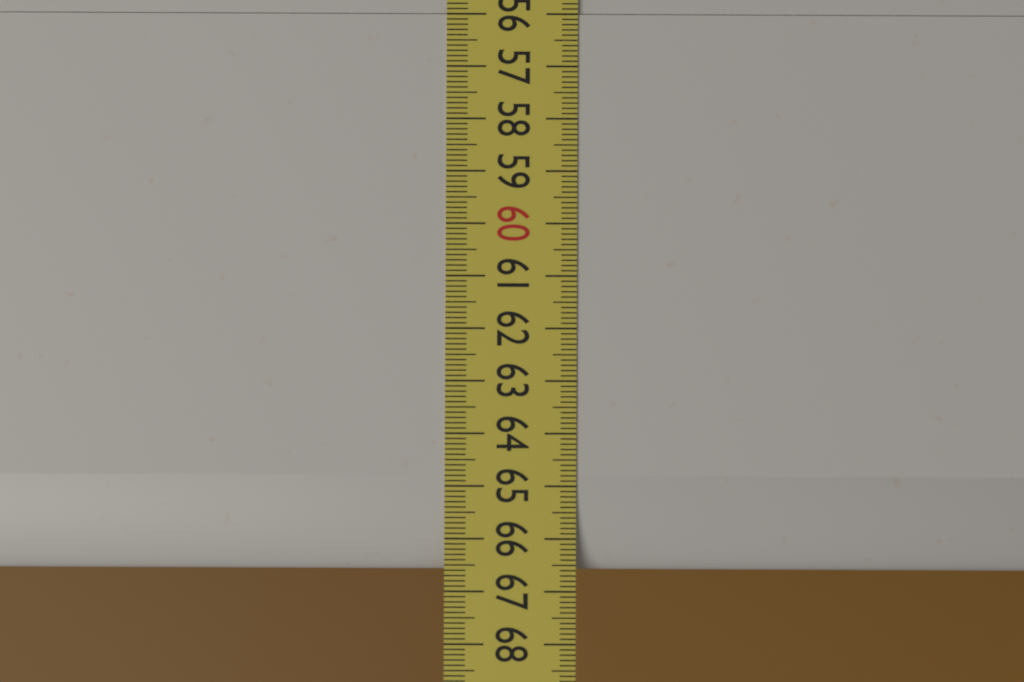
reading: 66.6 (no unit)
